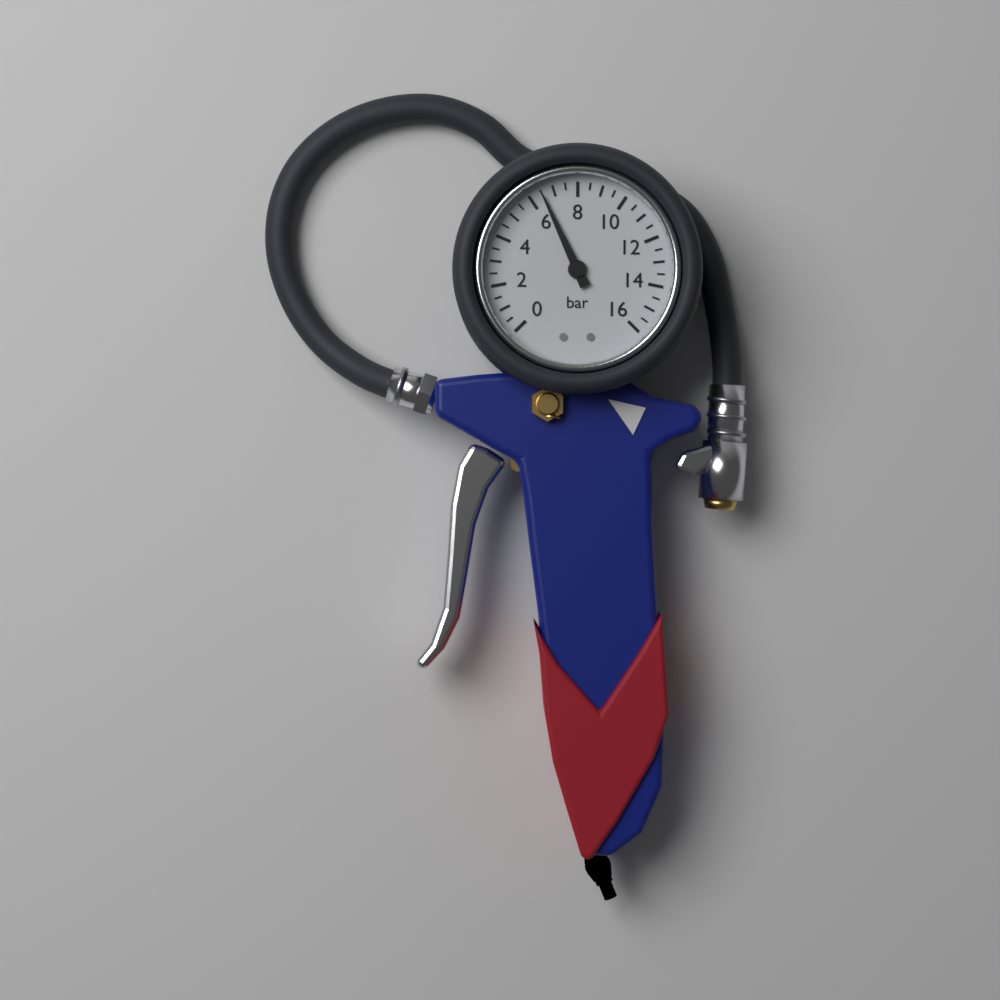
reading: 6.5 bar
